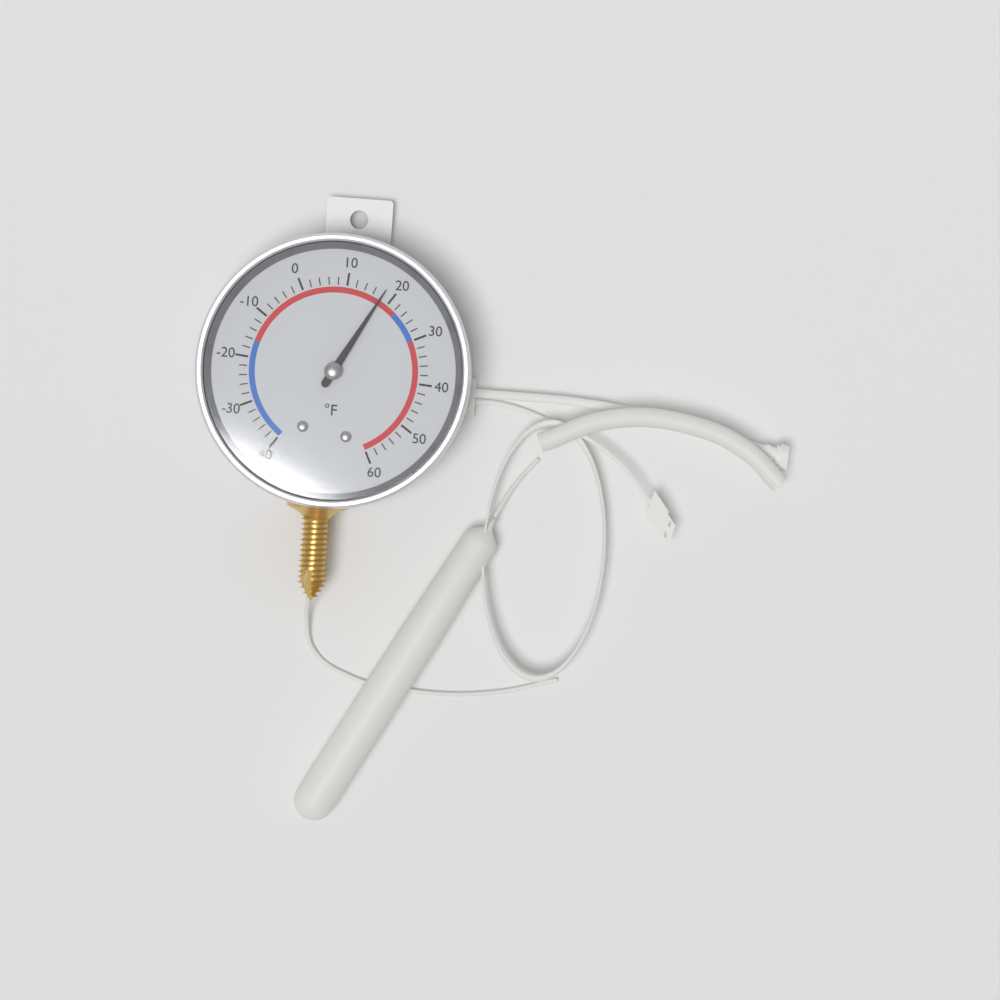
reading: 18 °F
